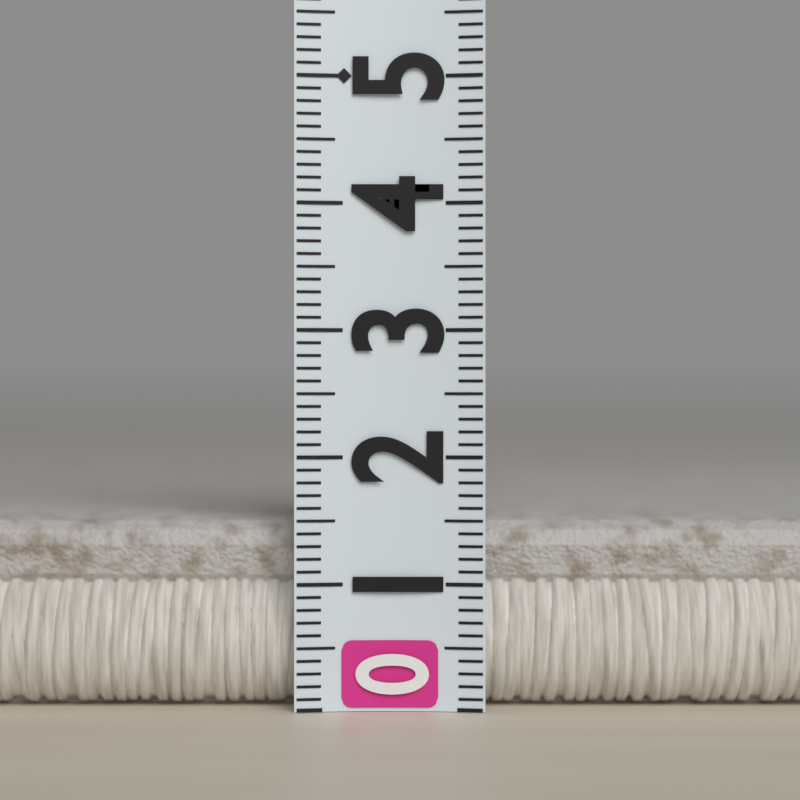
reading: 1.5 (no unit)
